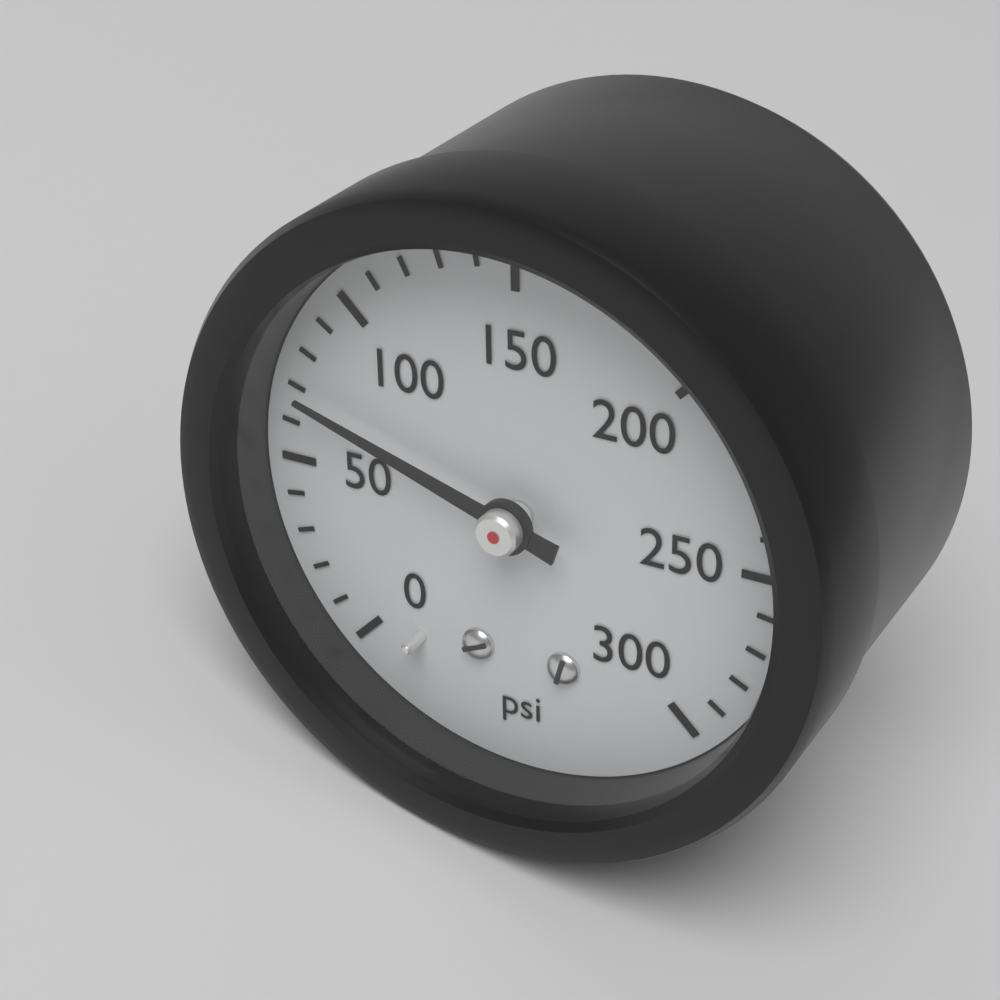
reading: 70 psi
